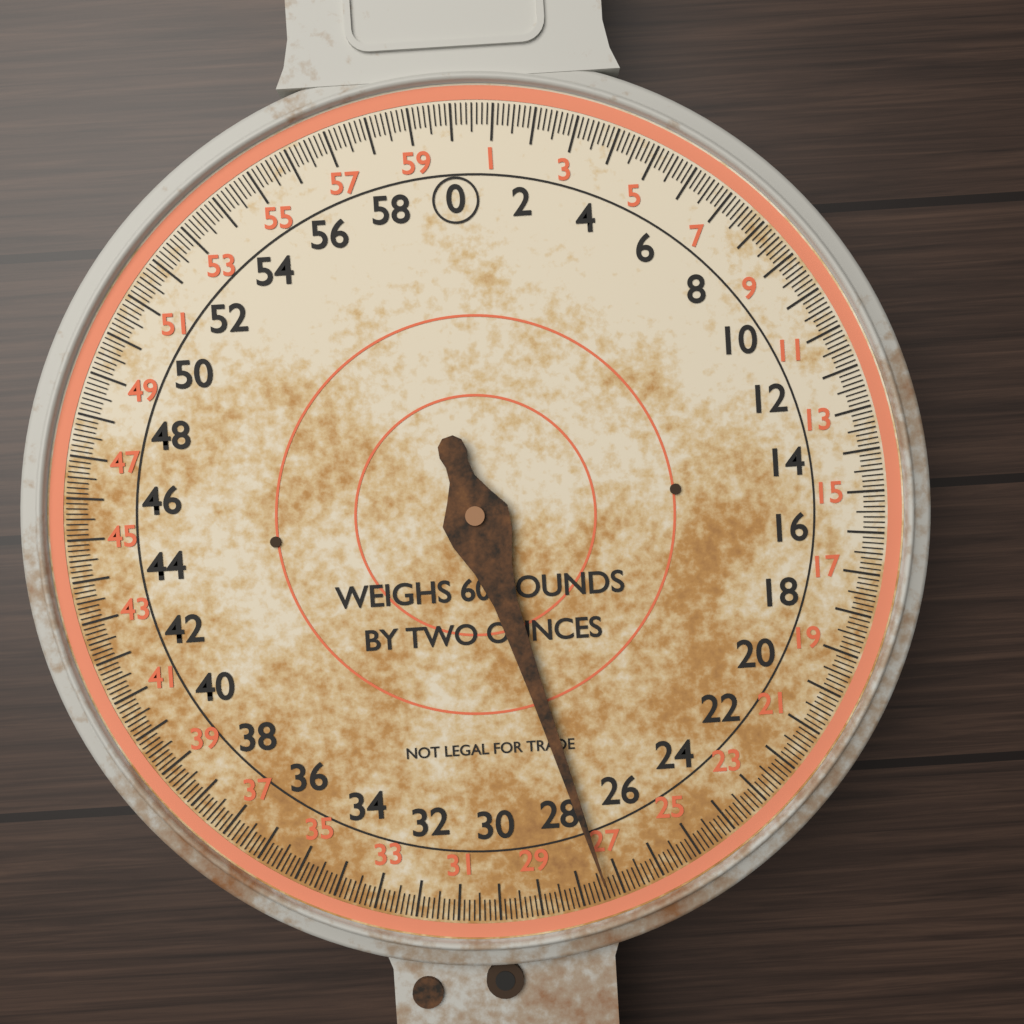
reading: 27.375 lb
